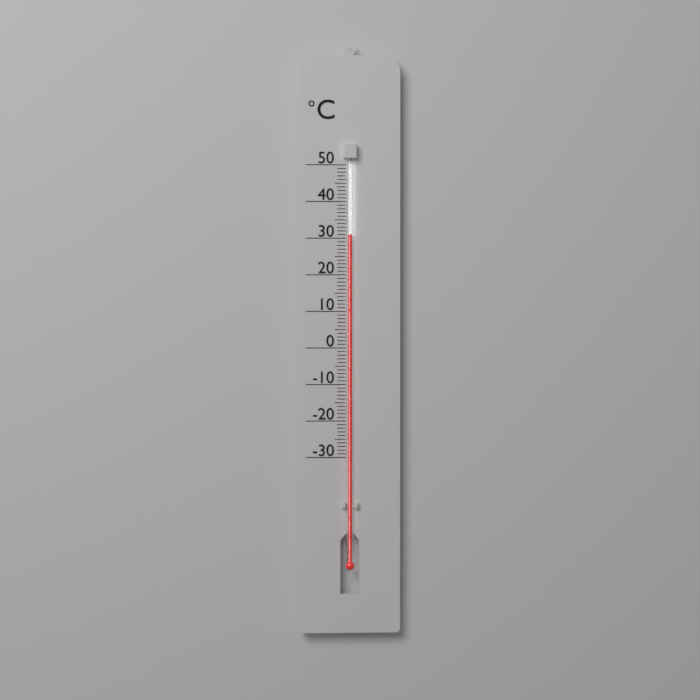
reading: 31 °C
